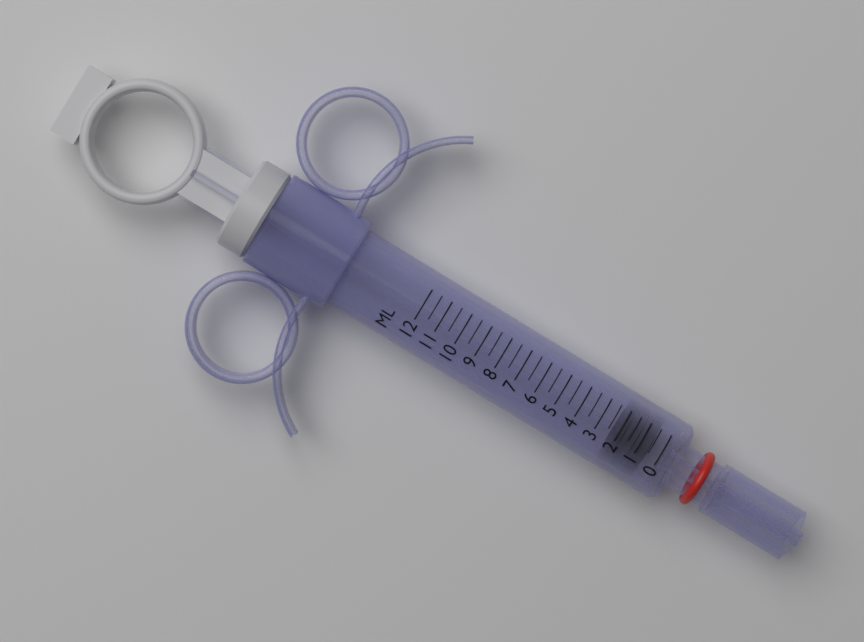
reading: 0.5 ml
